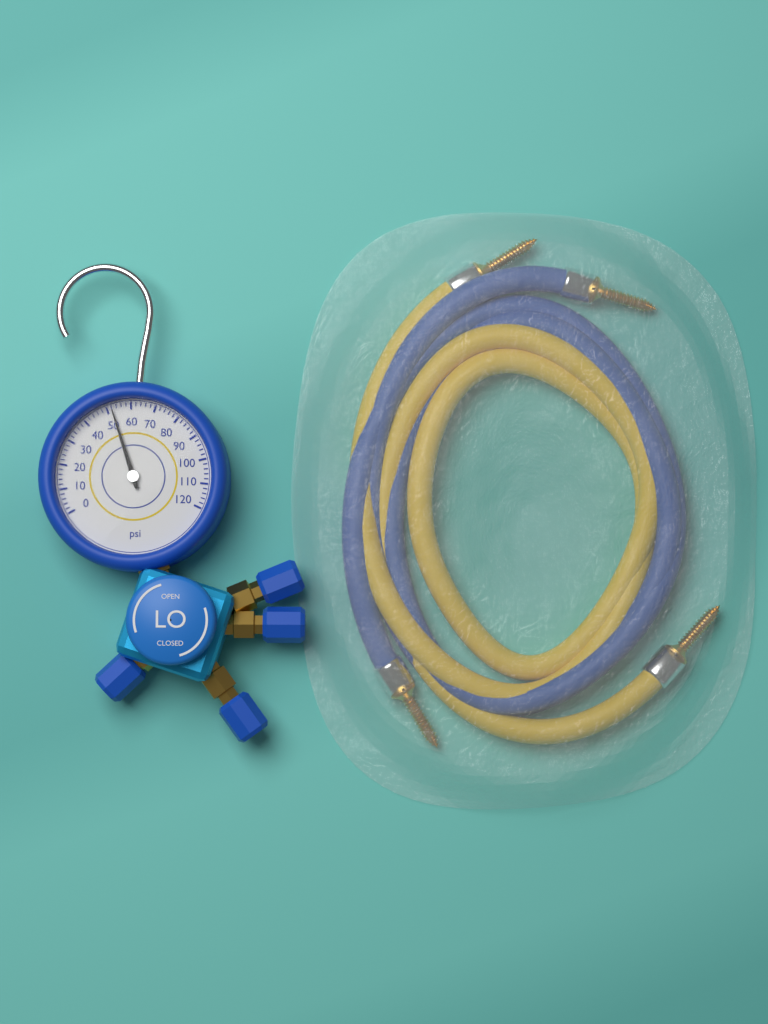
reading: 52 psi
